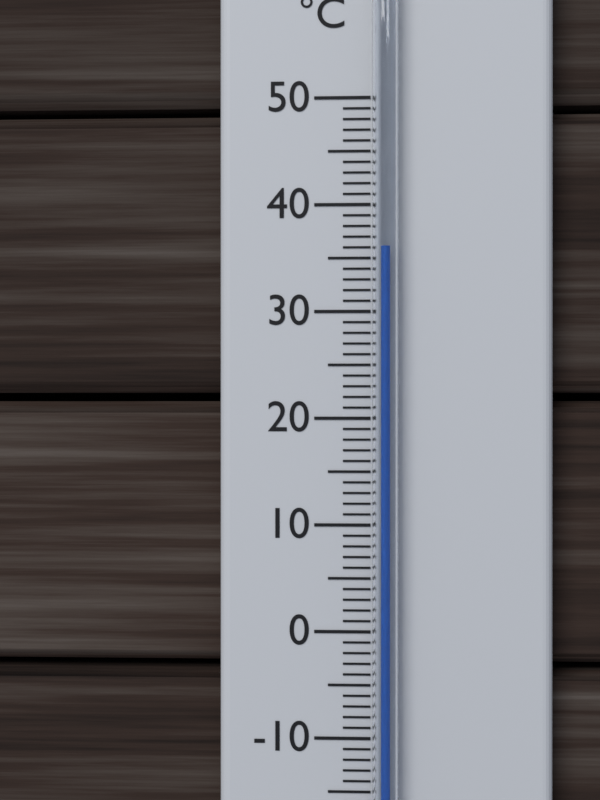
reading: 36 °C
